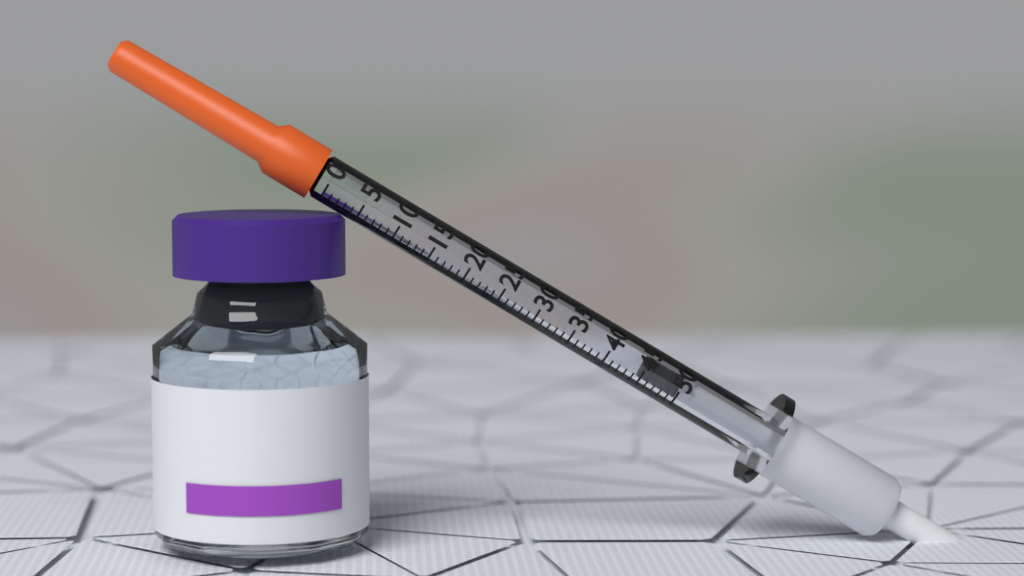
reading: 45 (no unit)
